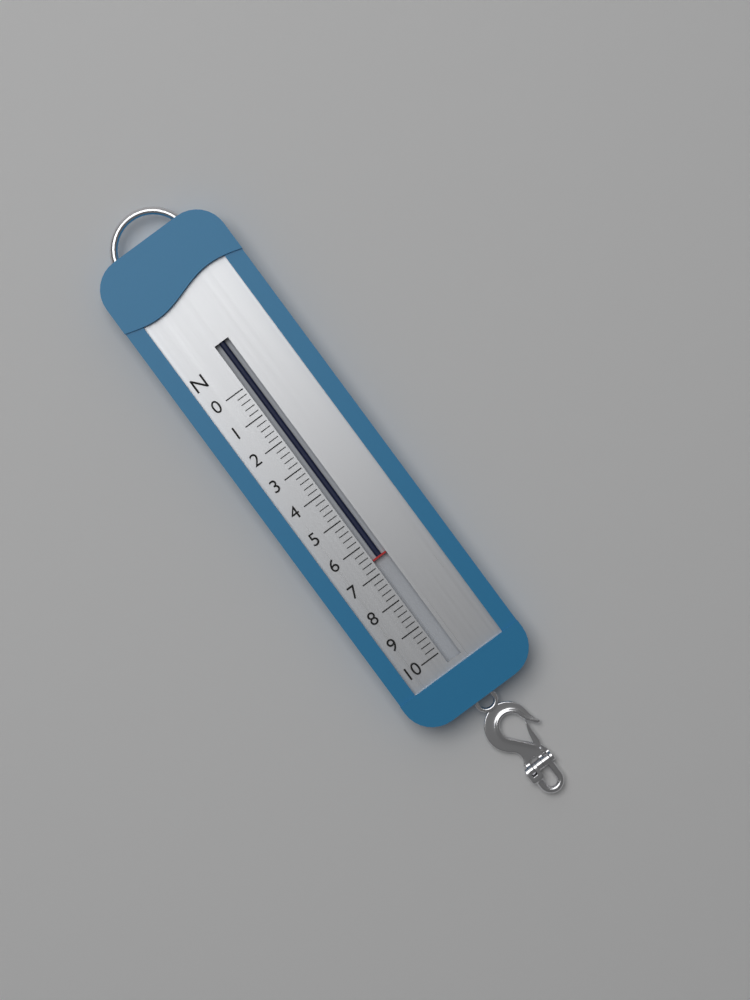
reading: 6.6 N
